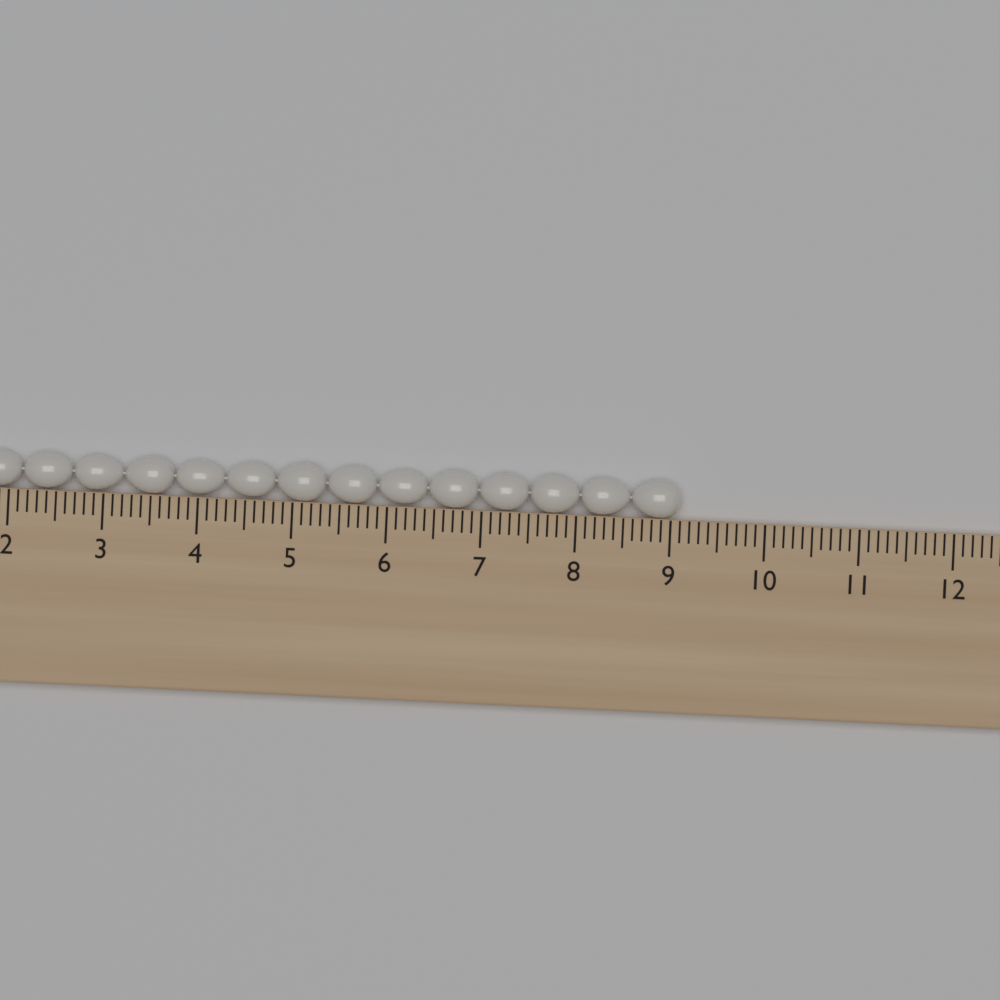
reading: 9.1 cm
